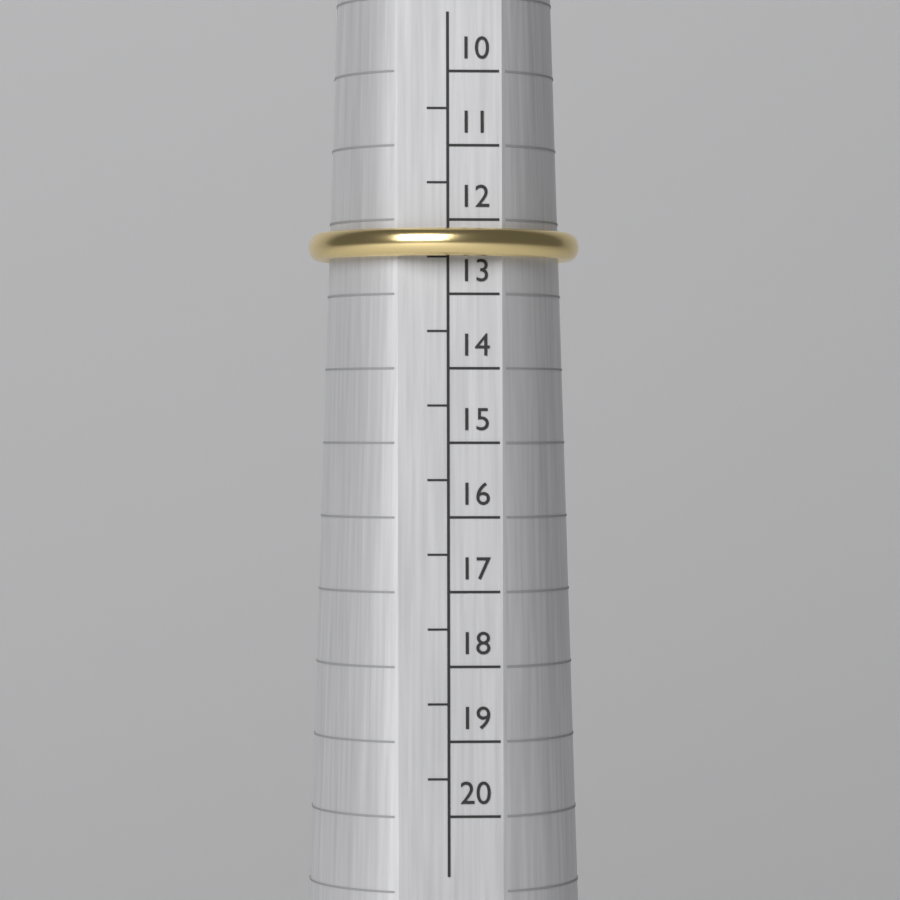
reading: 12.5 (no unit)
